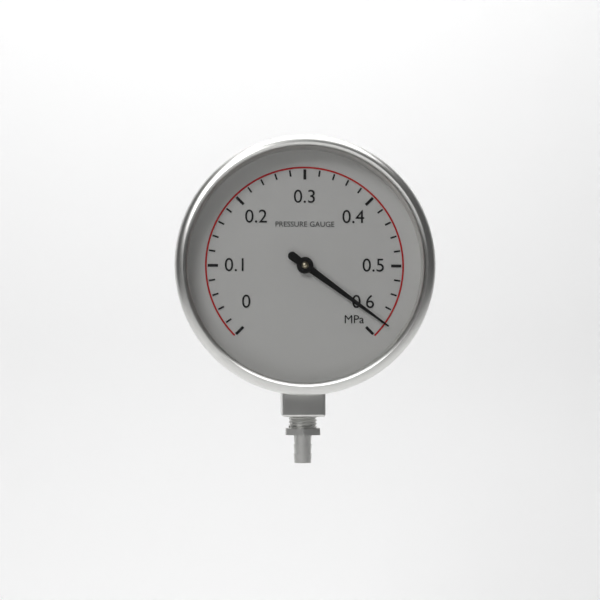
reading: 0.58 MPa
